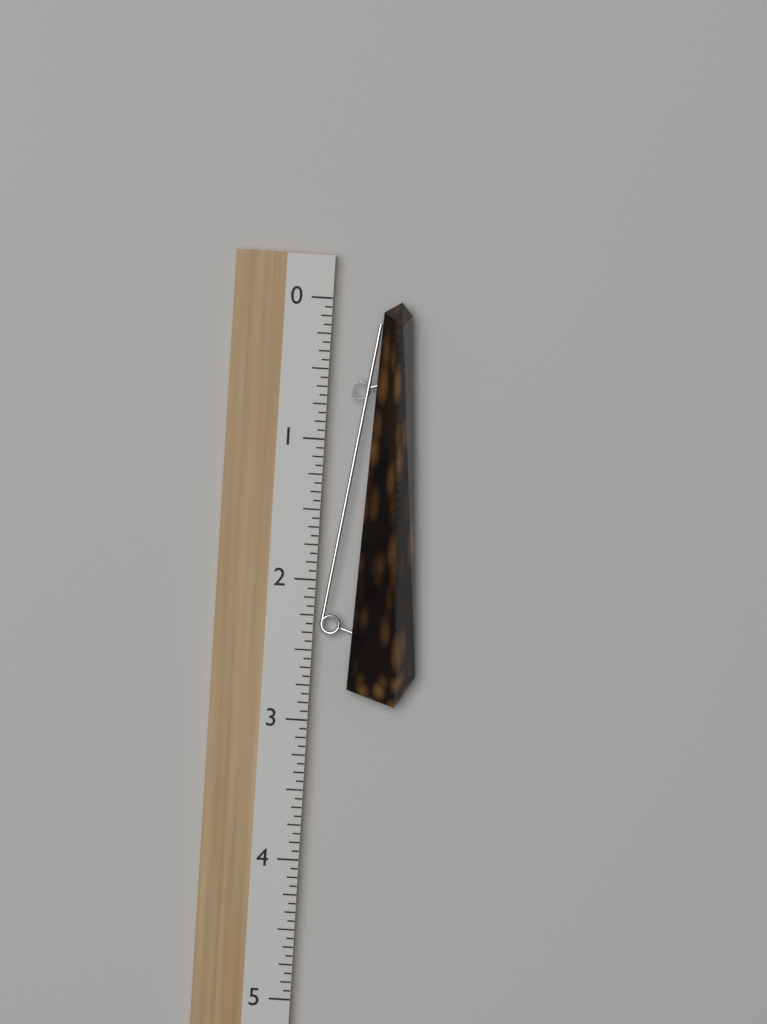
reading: 2.8750 (no unit)
